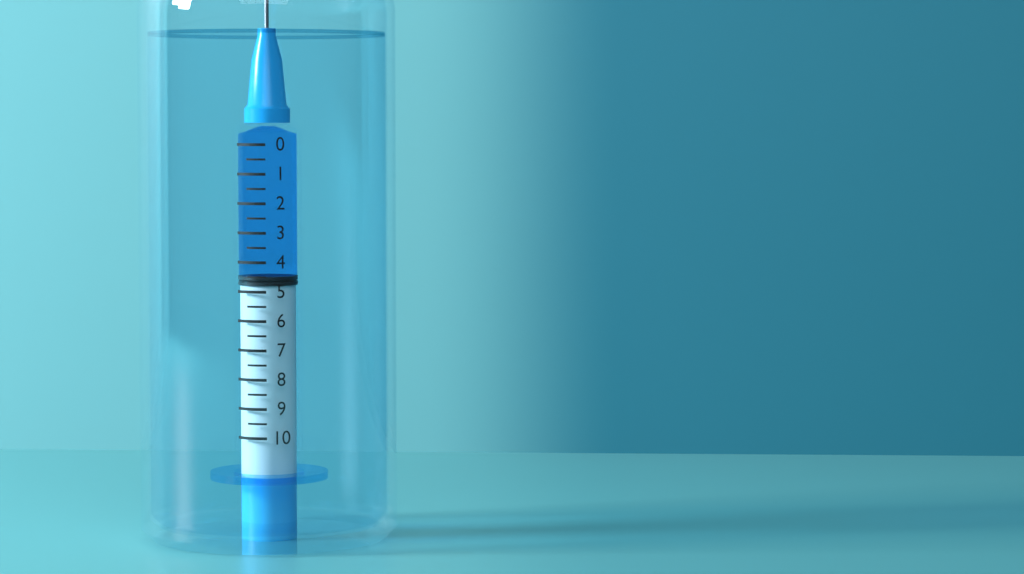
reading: 4.5 (no unit)
